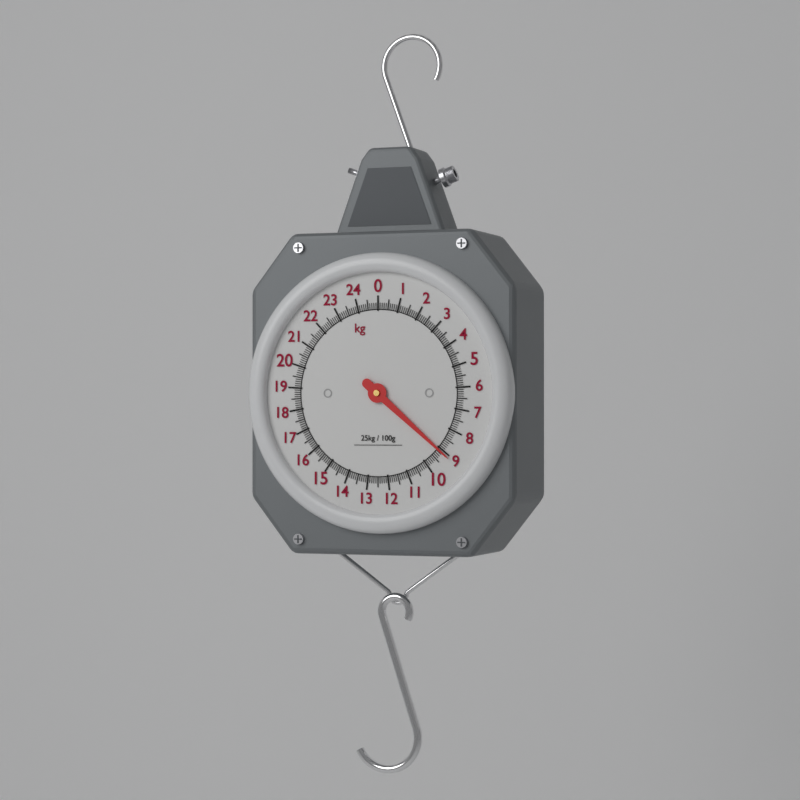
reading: 9.1 kg
